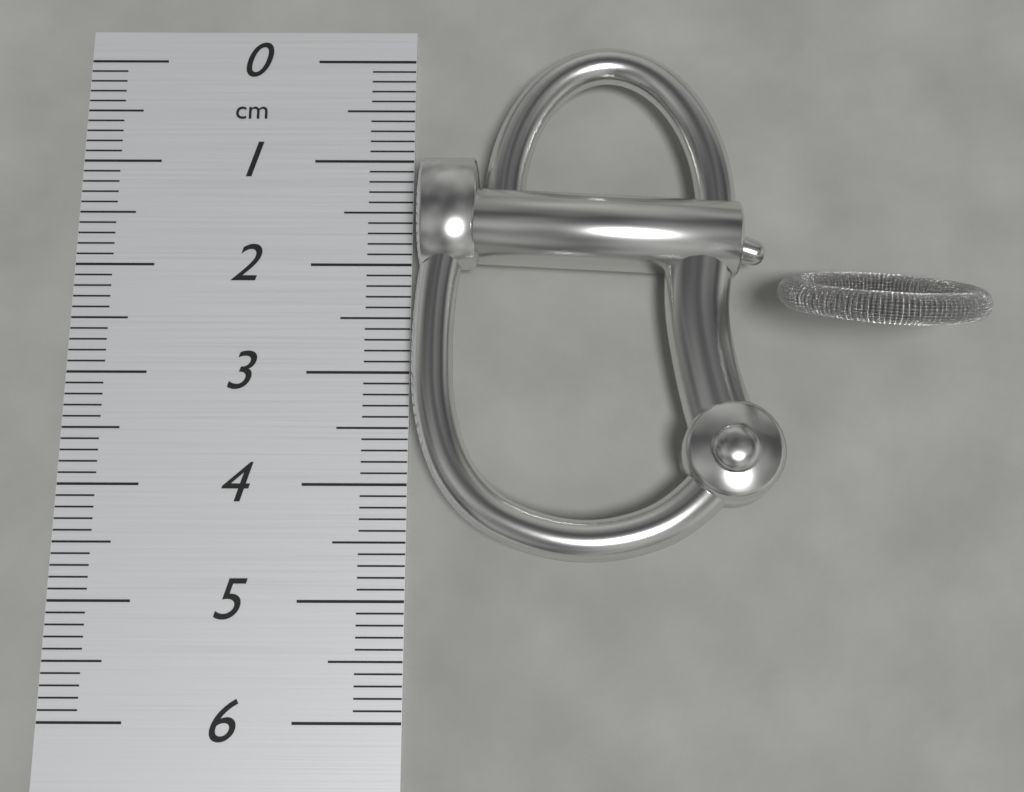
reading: 4.7 cm
